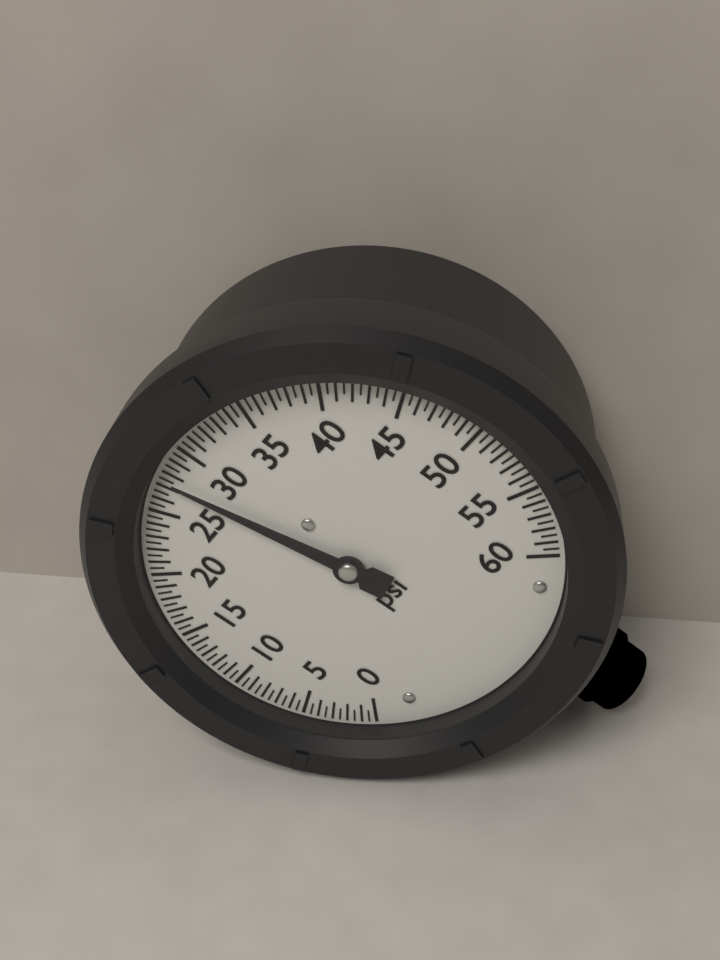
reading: 27.5 psi
